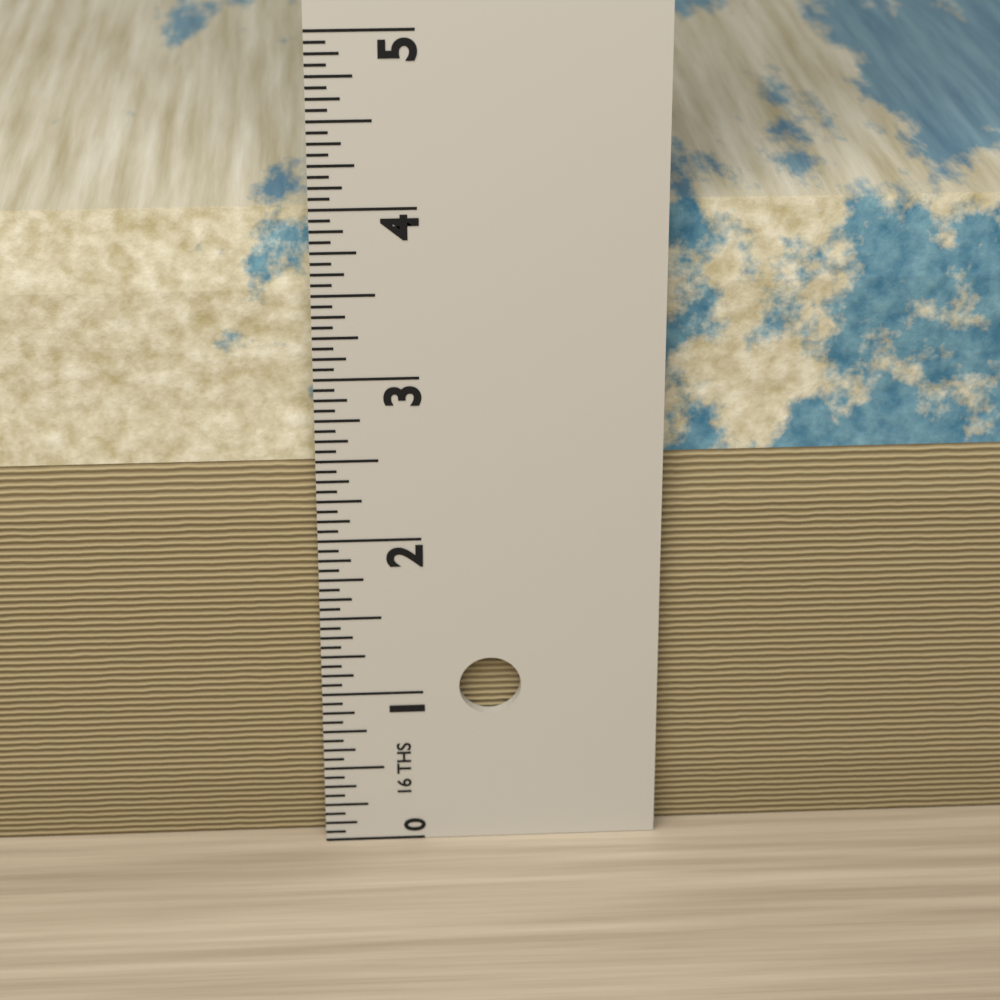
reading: 3.9375 in
